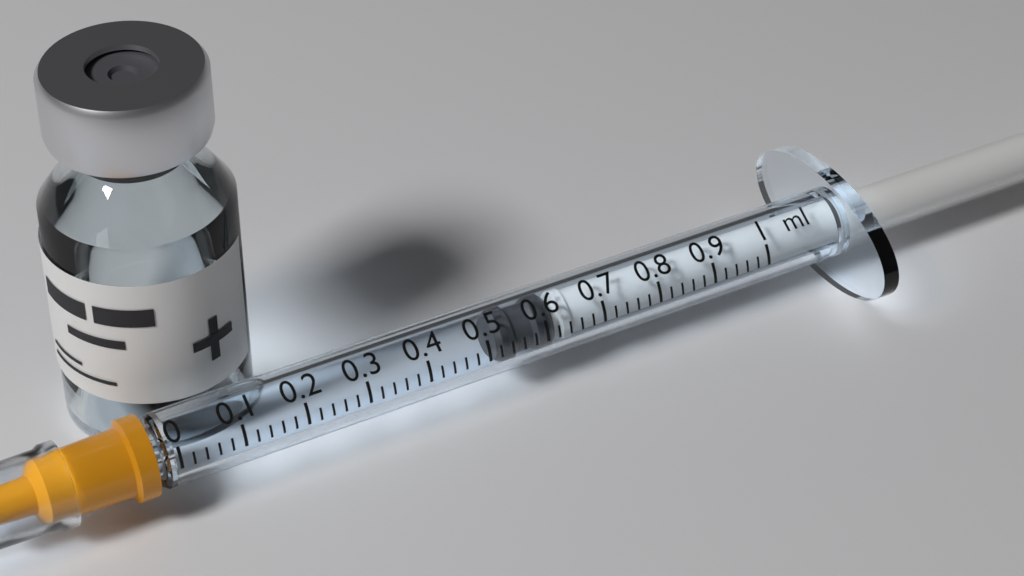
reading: 0.52 ml
